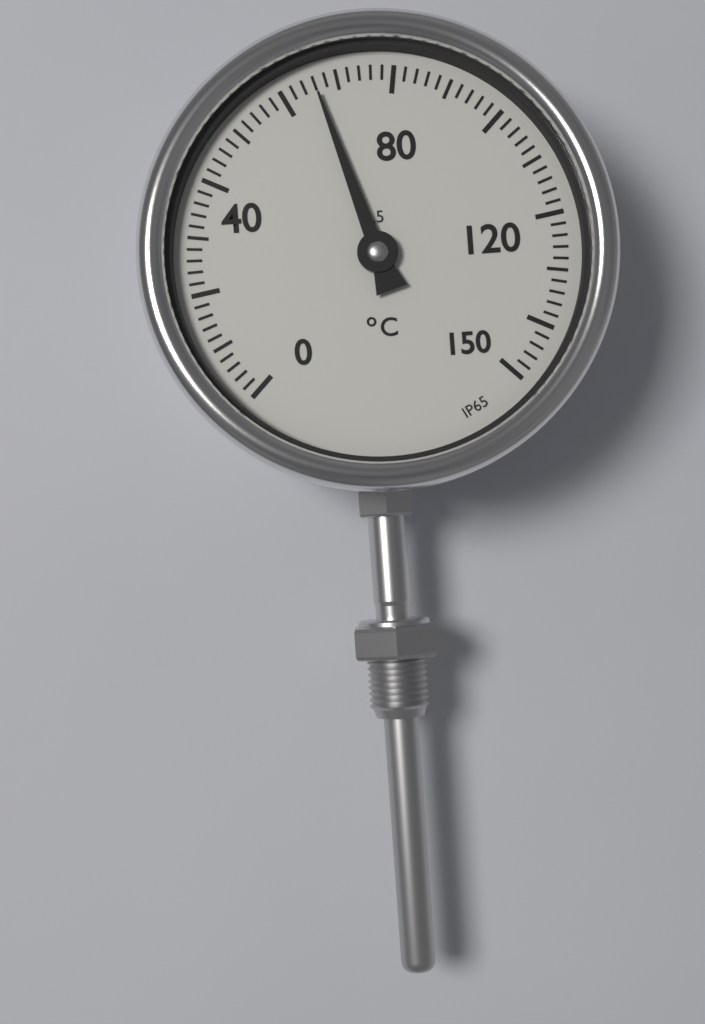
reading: 66 °C
